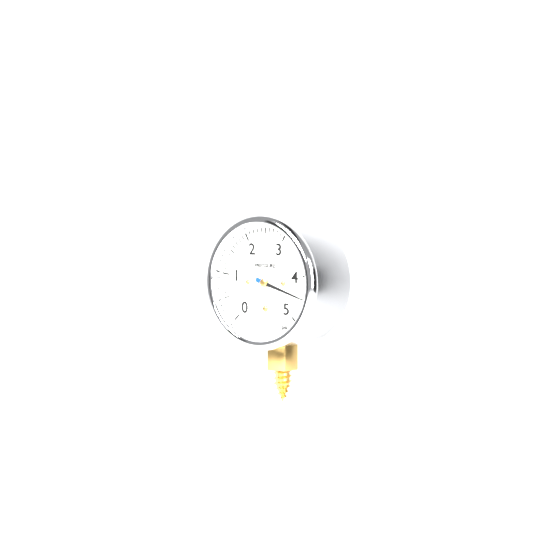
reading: 4.5 psi
